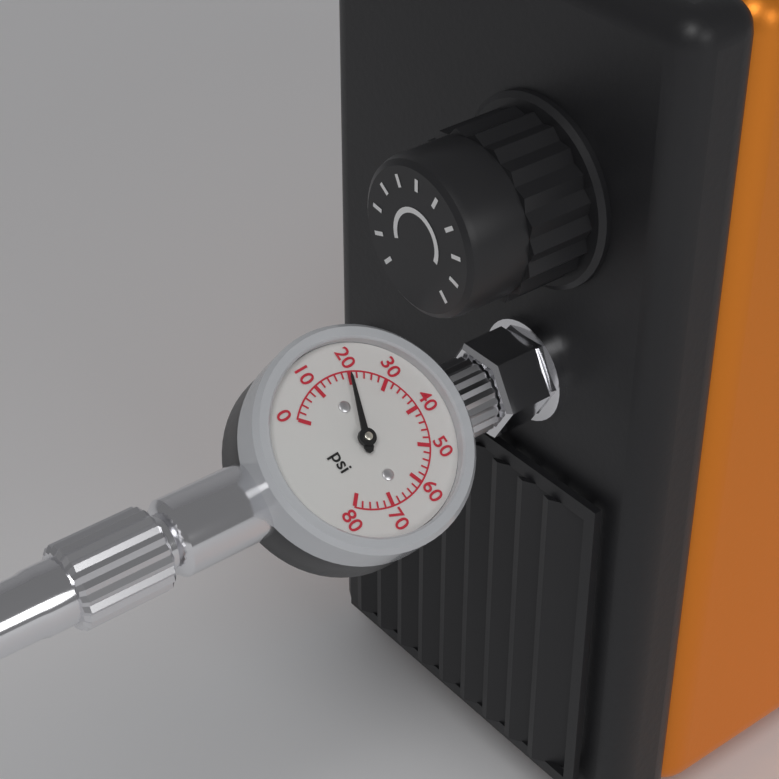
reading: 20 psi
